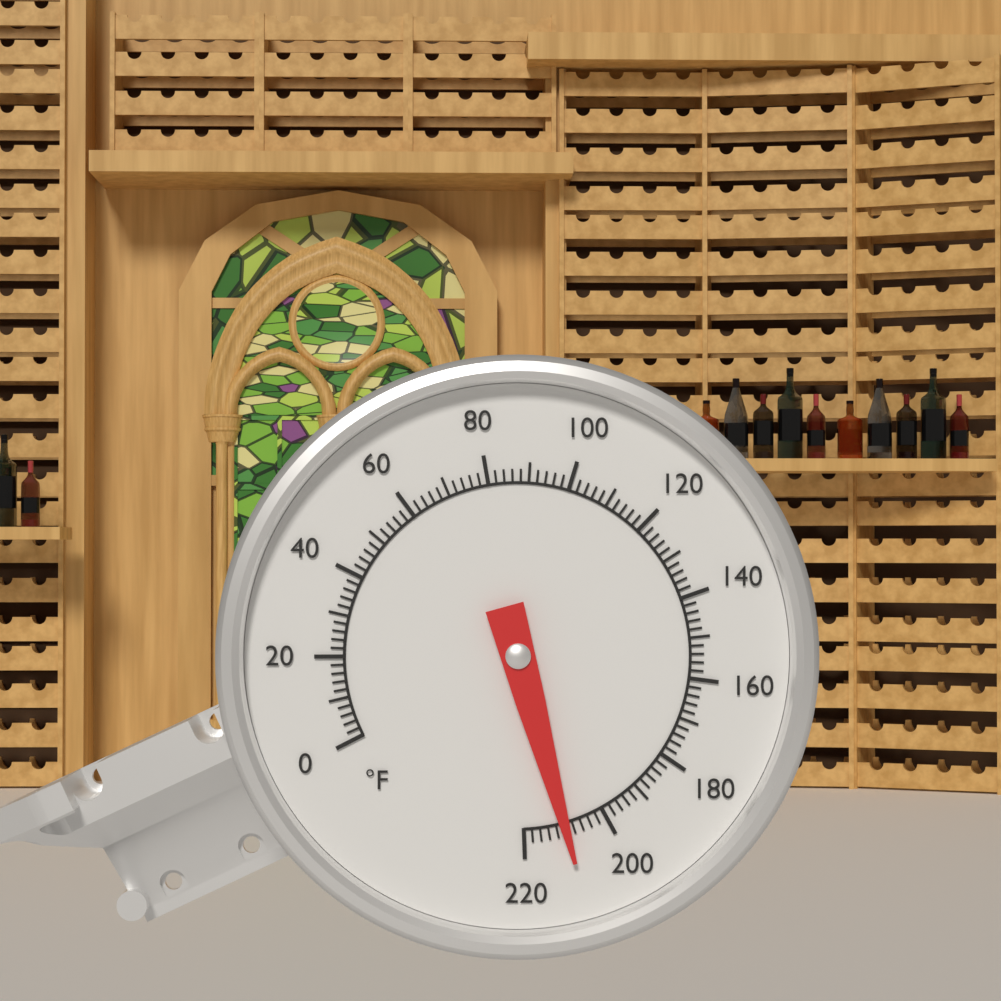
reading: 210 °F
